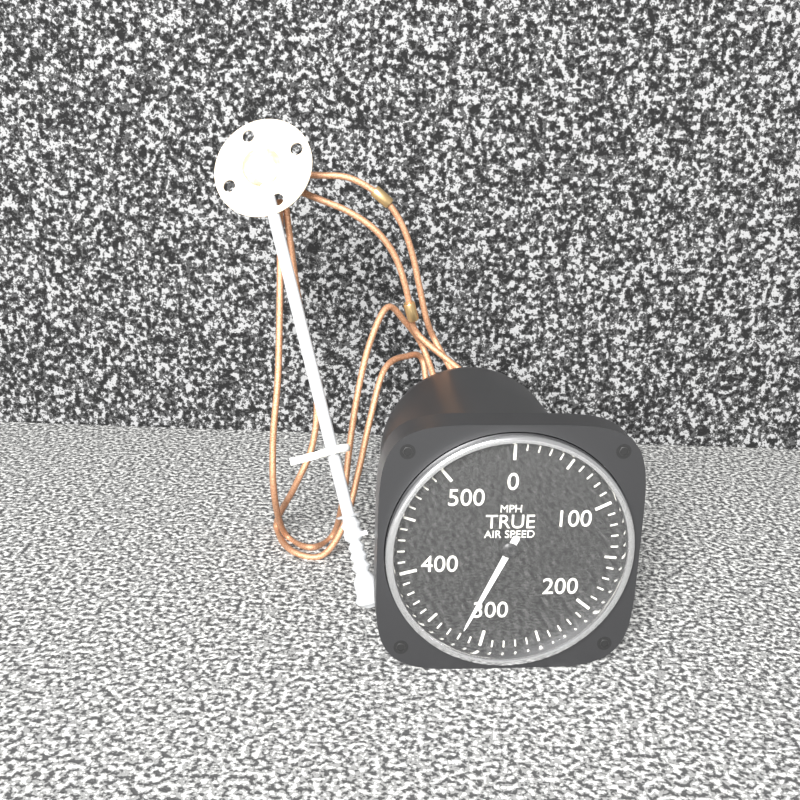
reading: 320 MPH
